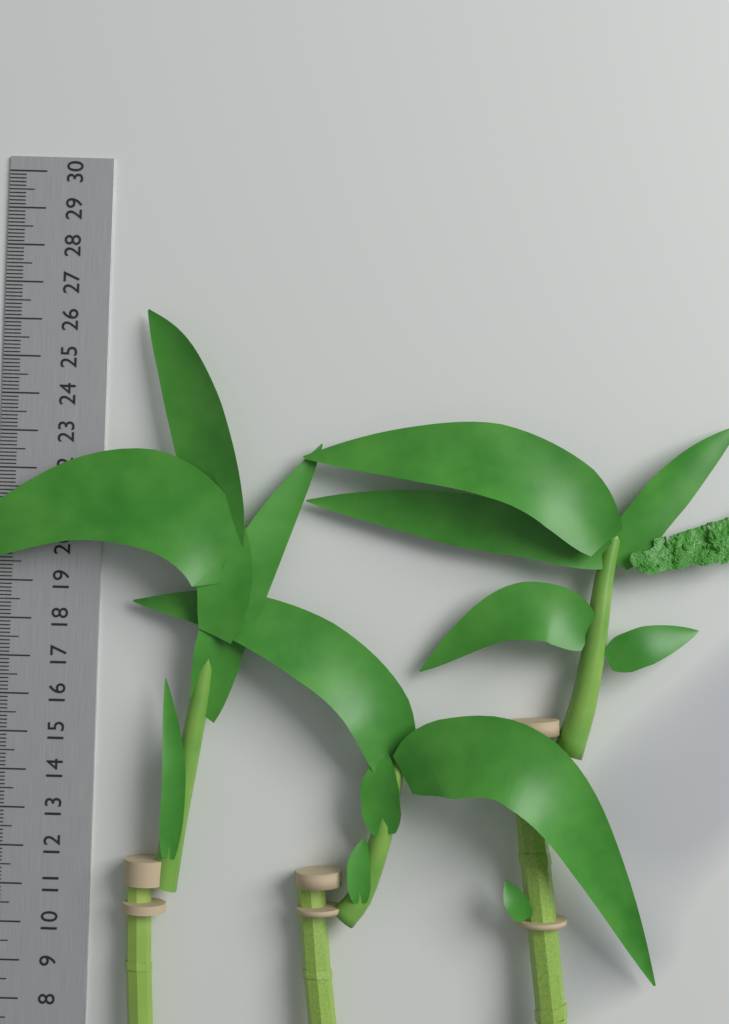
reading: 26.3 cm
